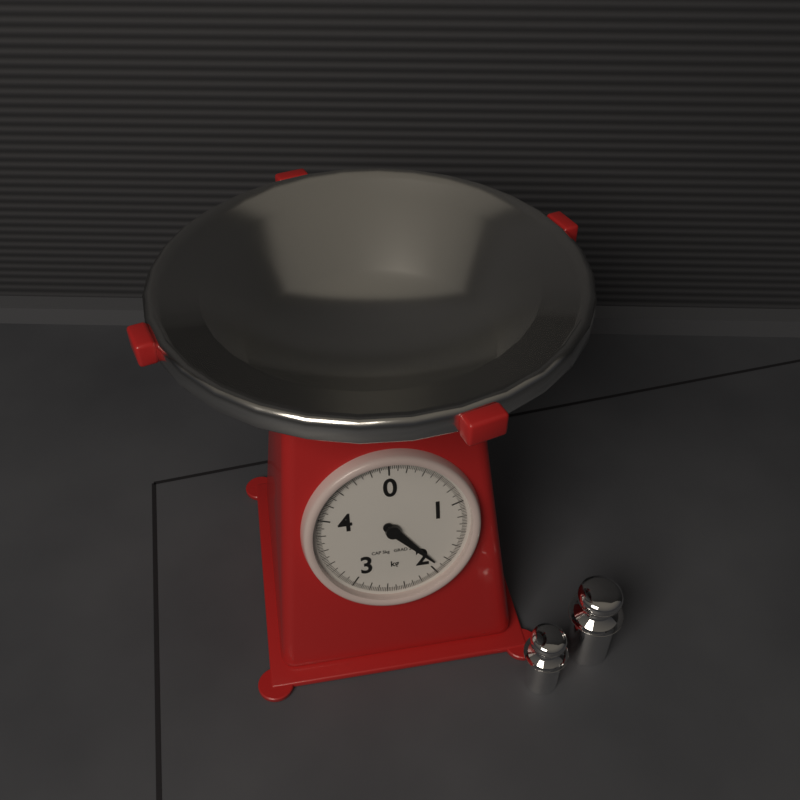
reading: 1.92 kg
